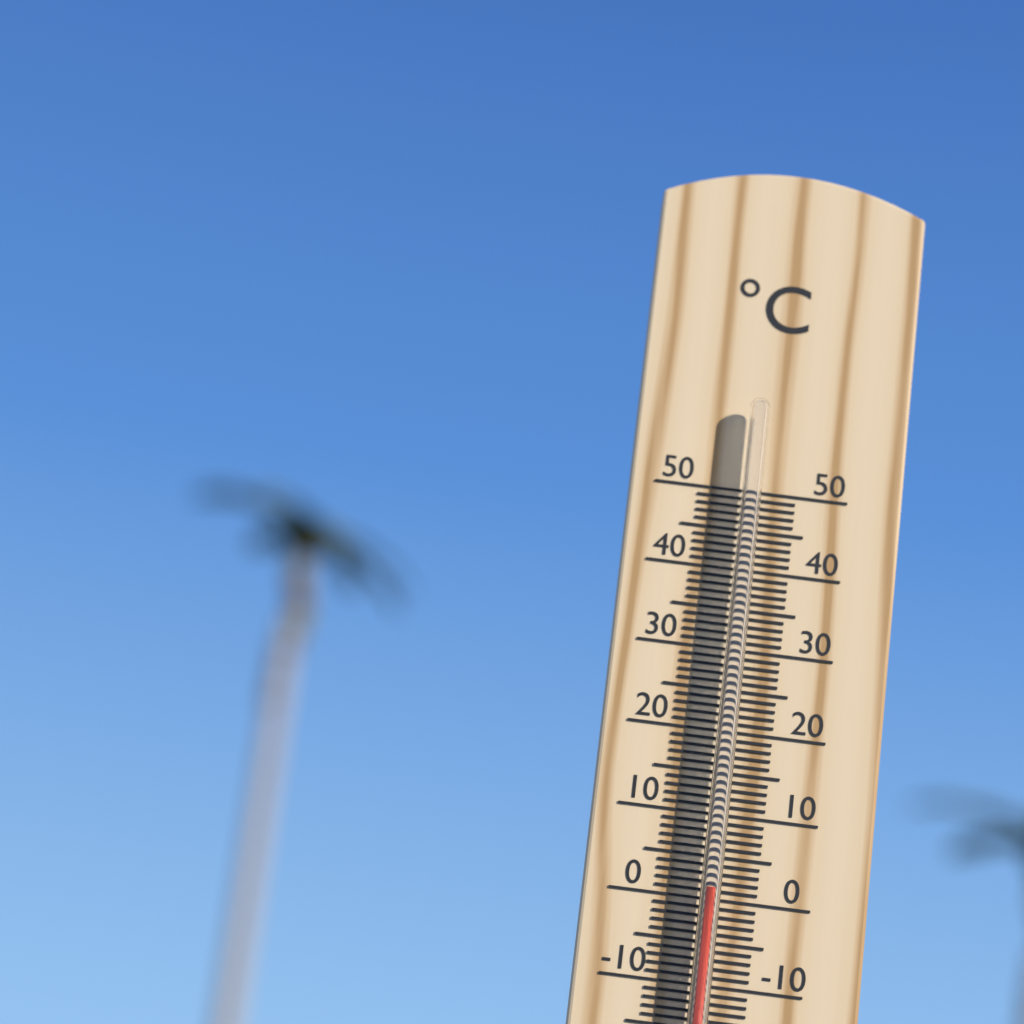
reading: 1 °C
